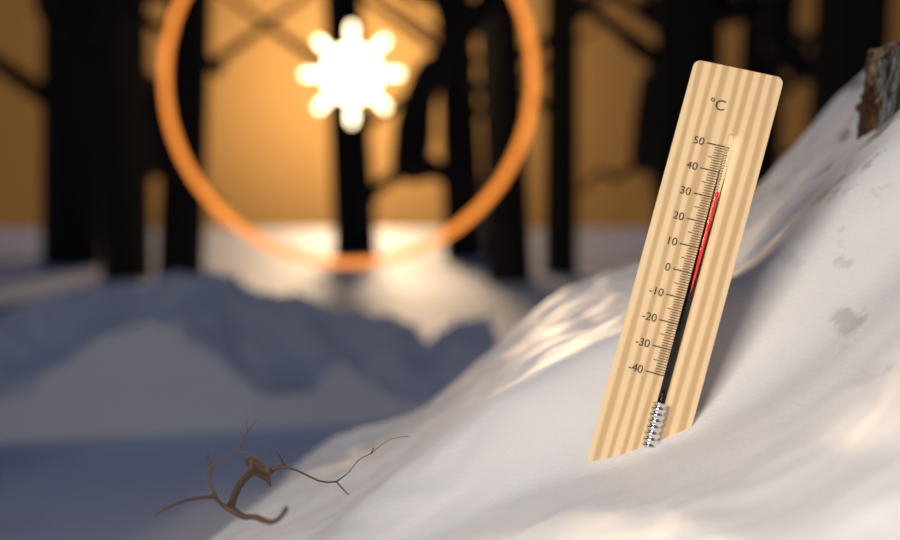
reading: 32 °C
